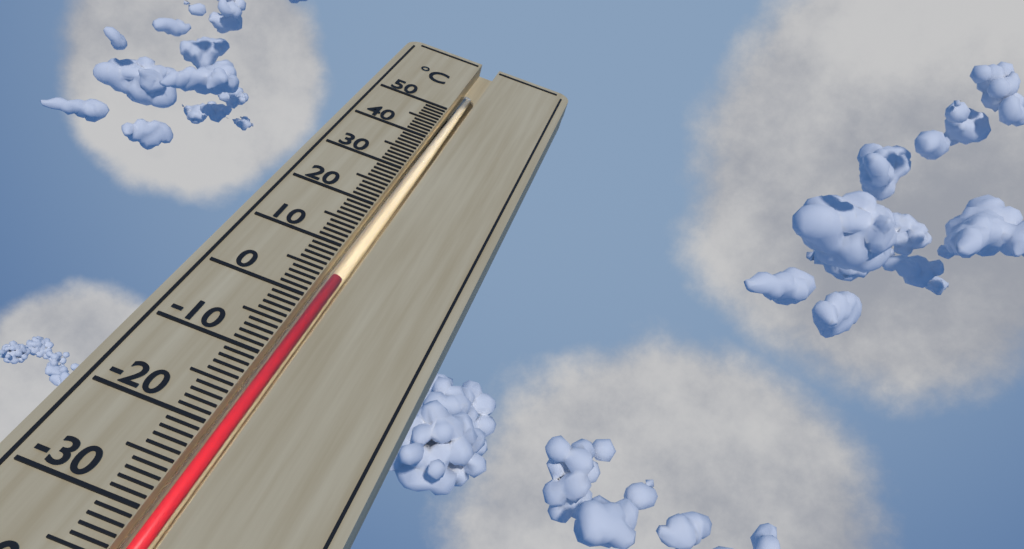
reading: 5 °C
